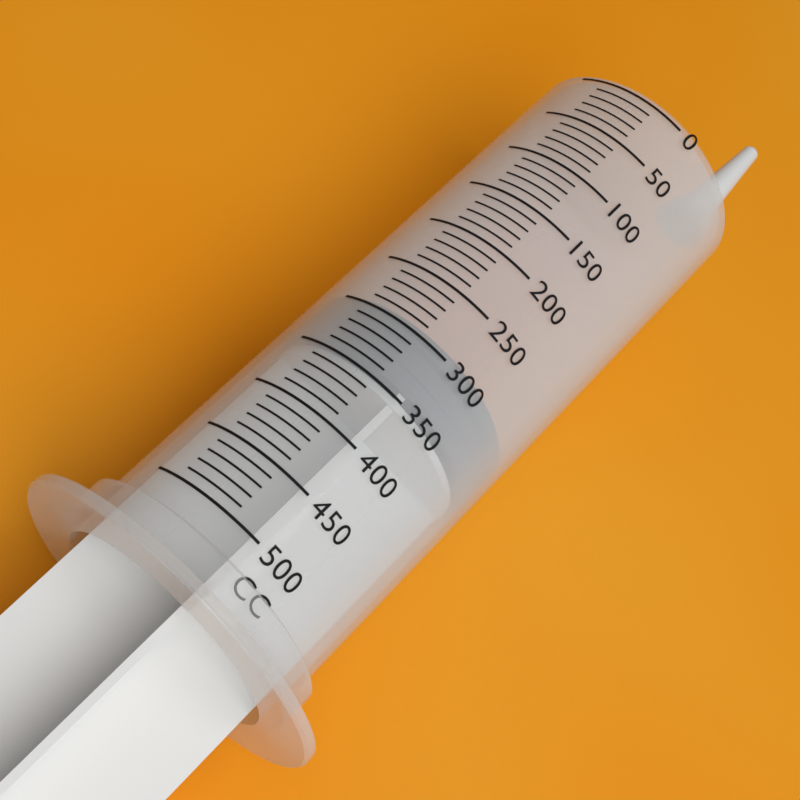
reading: 290 cc
